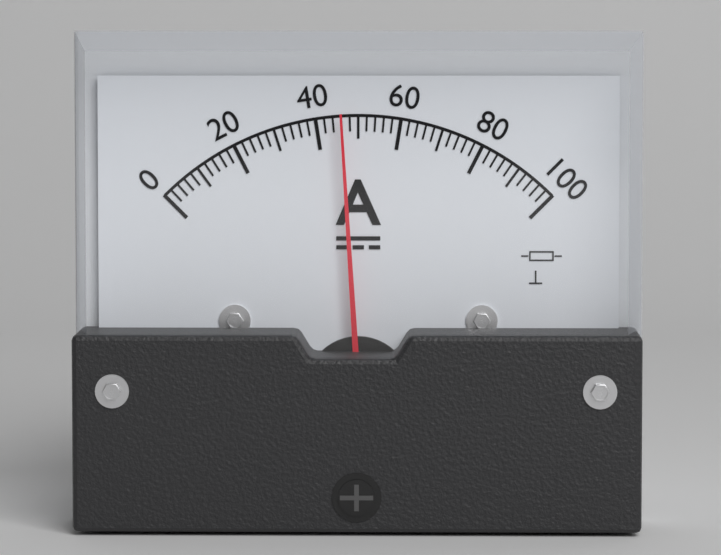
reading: 46 A
